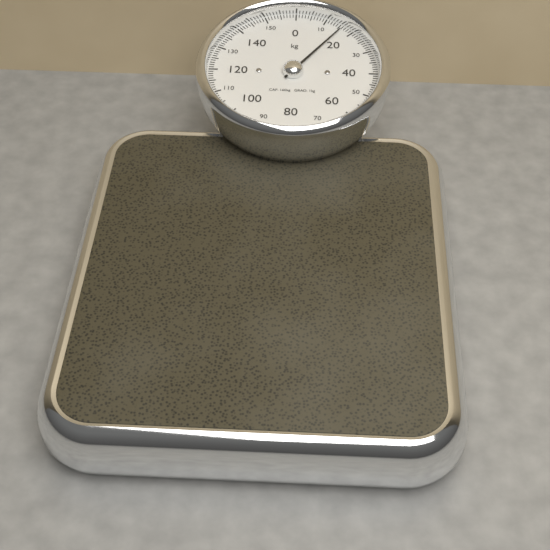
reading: 16 kg
